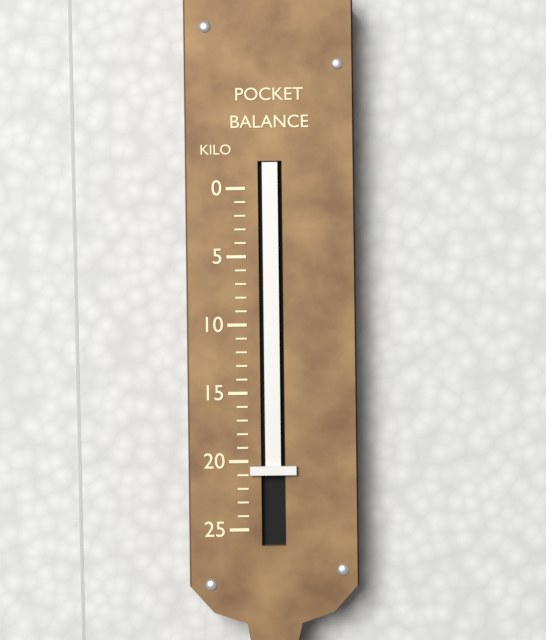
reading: 21 kg
